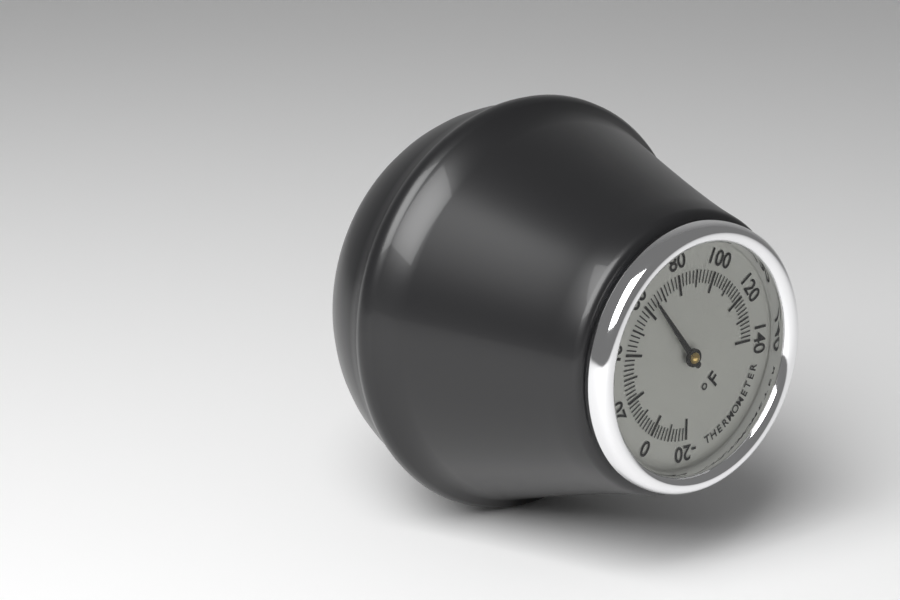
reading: 64 °F
